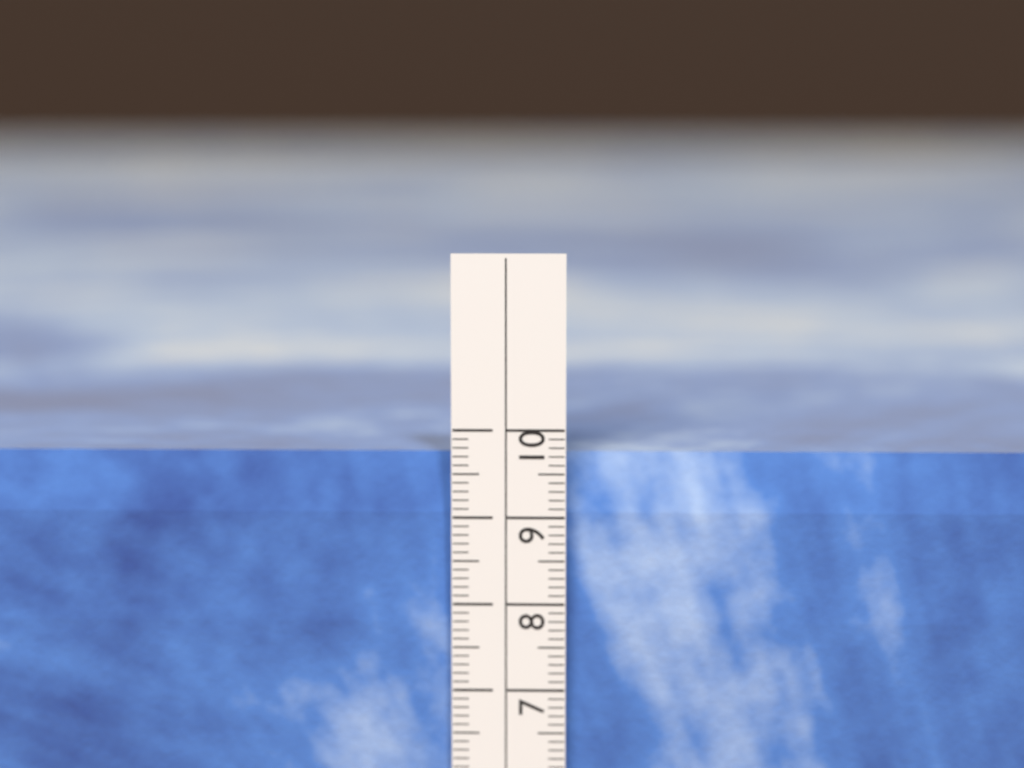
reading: 9.7 cm
